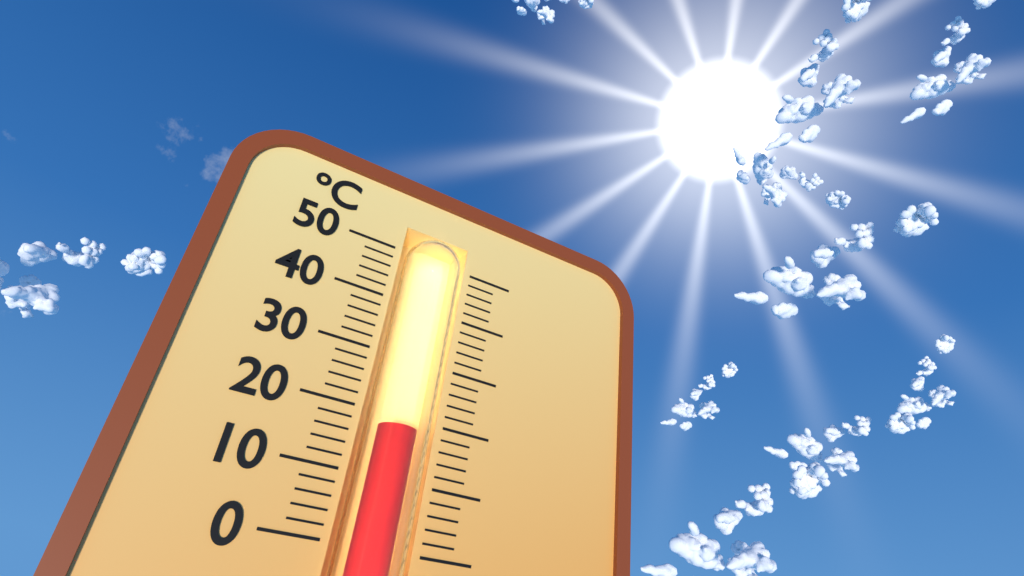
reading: 18 °C
